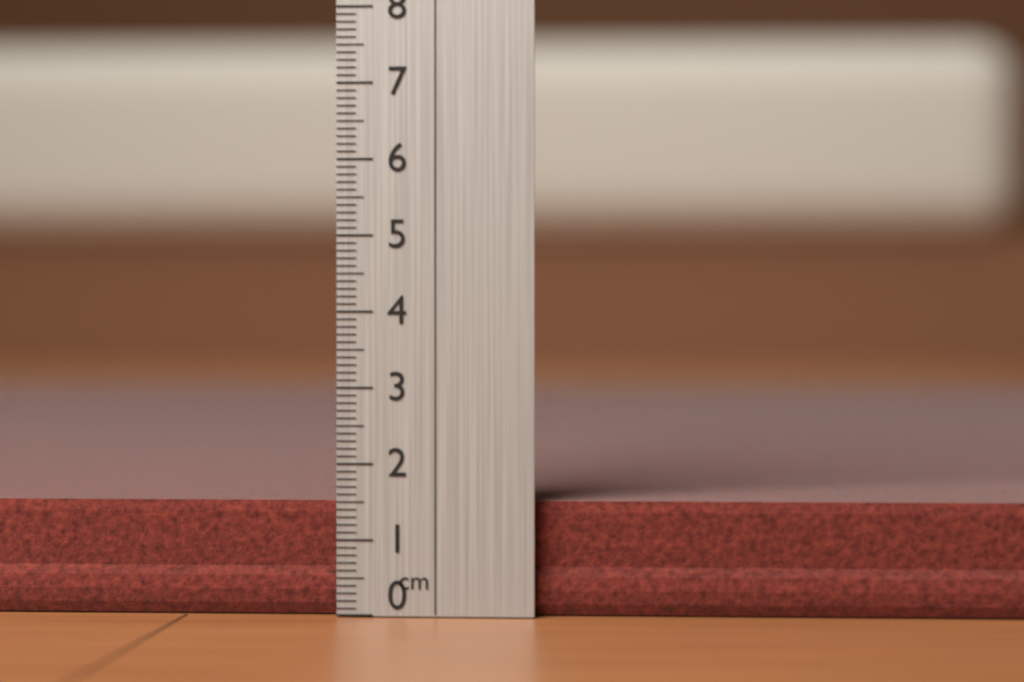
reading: 1.5 cm
